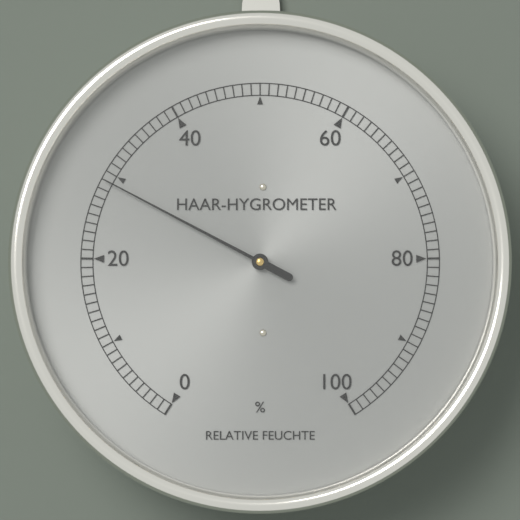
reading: 29 %
